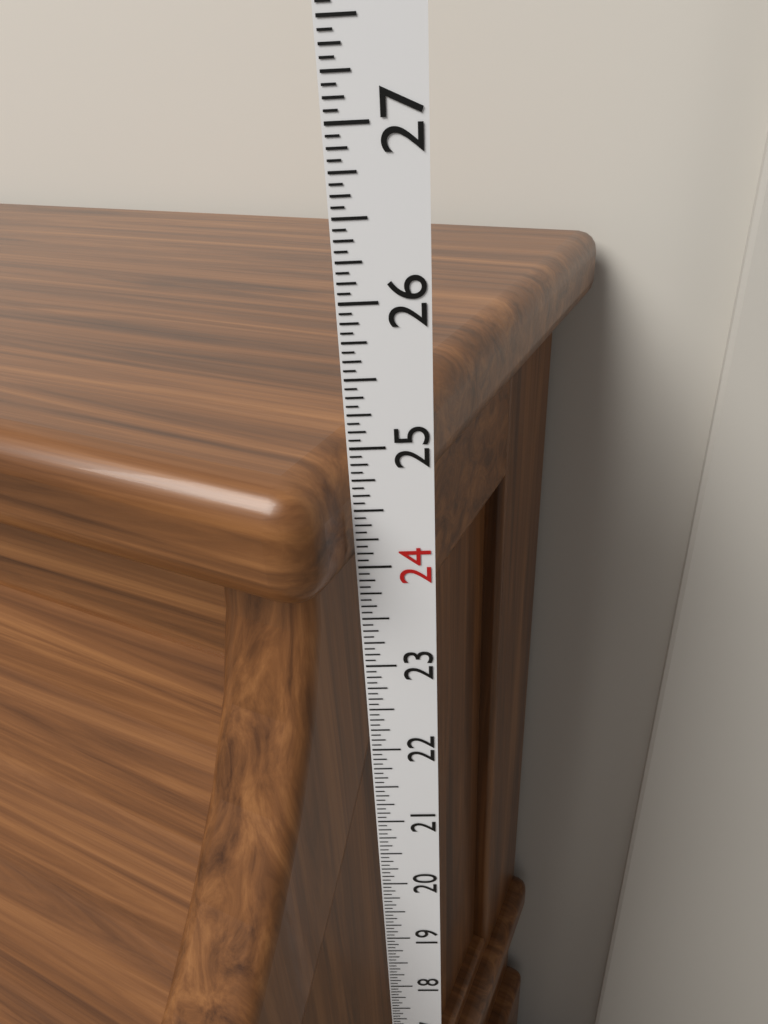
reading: 24.8750 in
